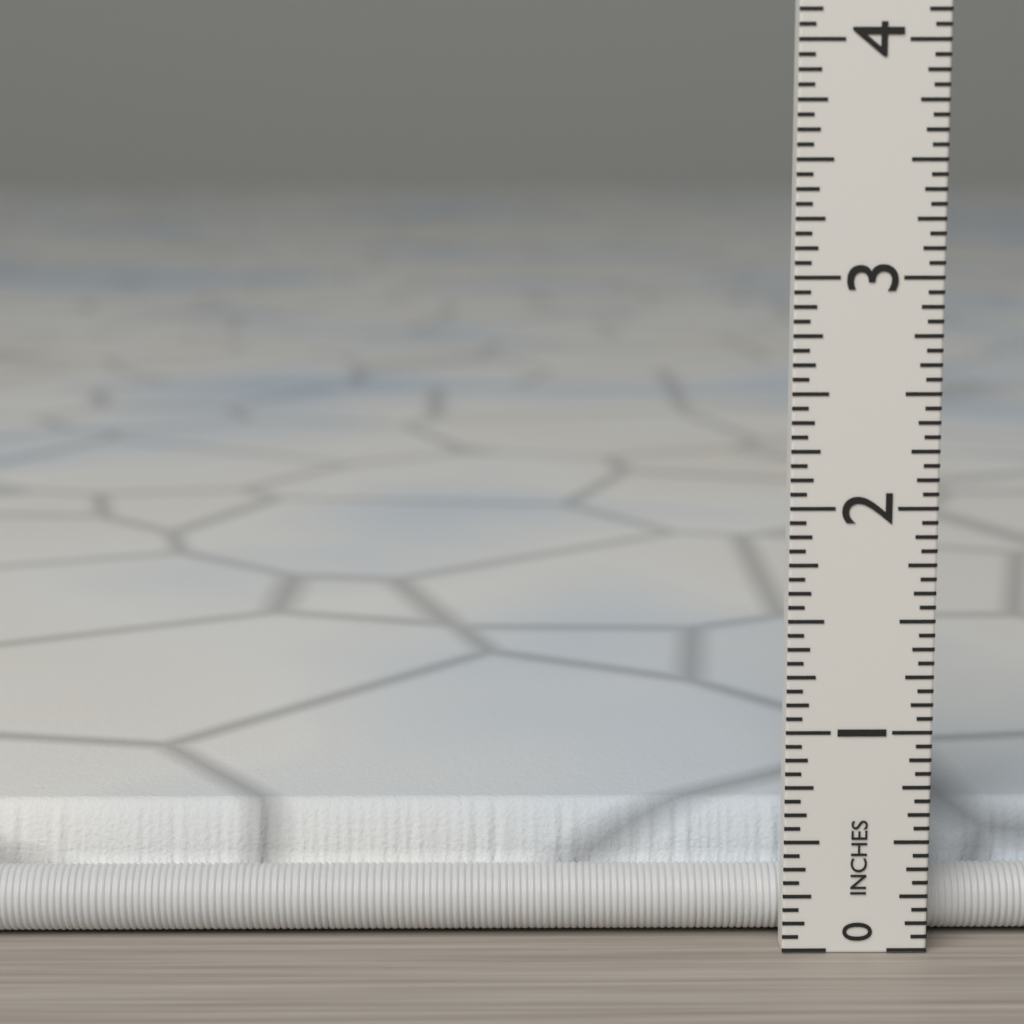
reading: 0.5625 in
